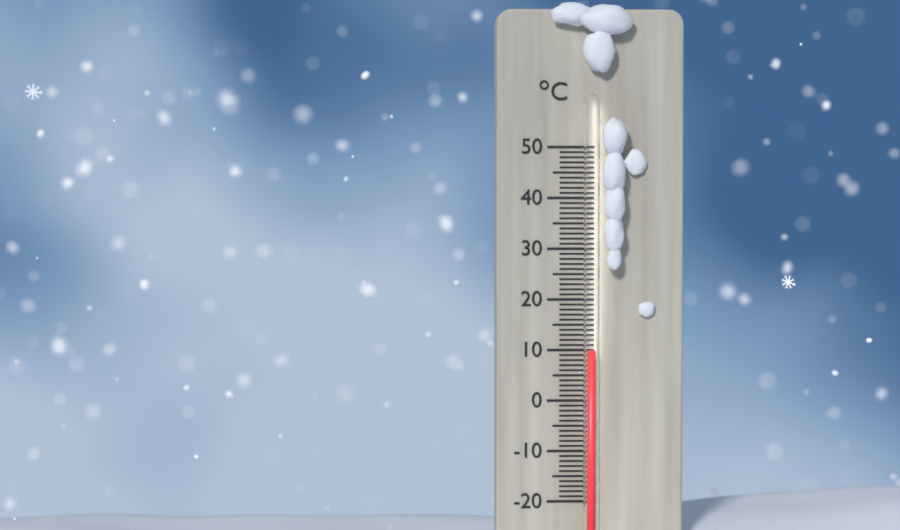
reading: 10 °C
